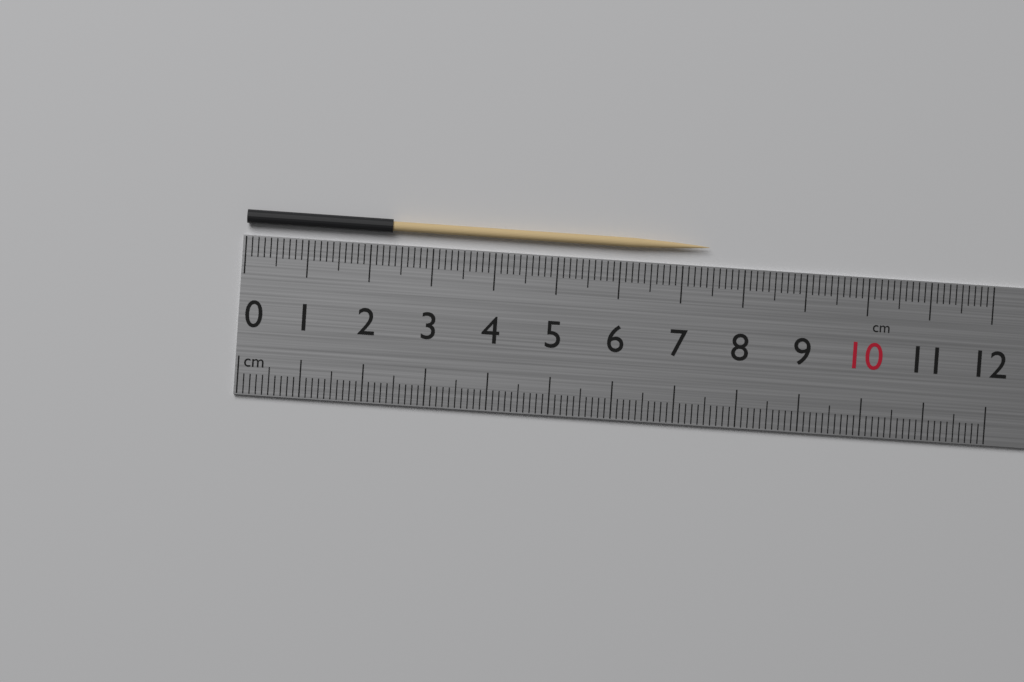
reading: 7.4 cm
